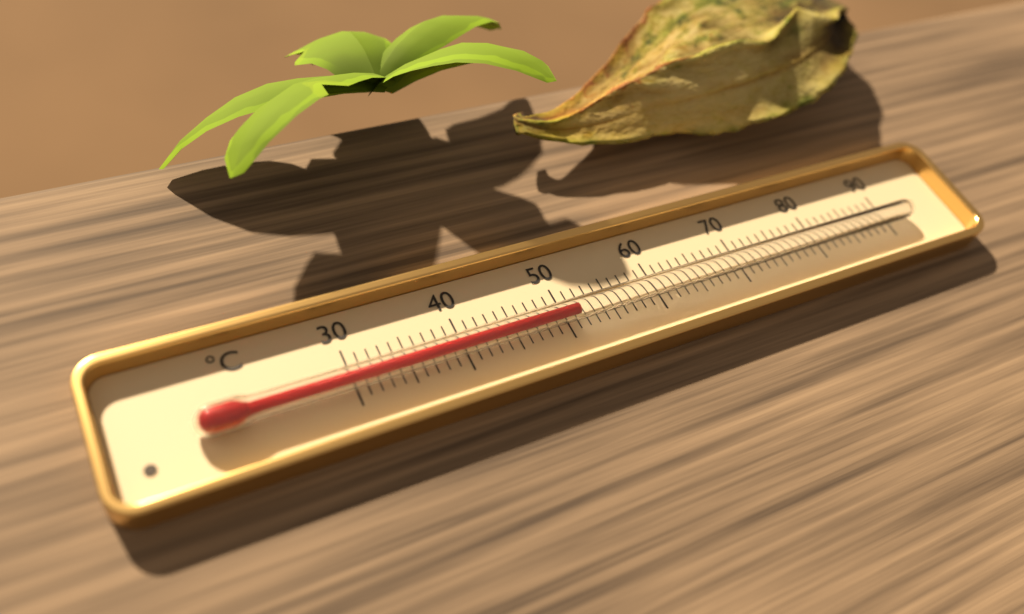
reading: 51 °C
